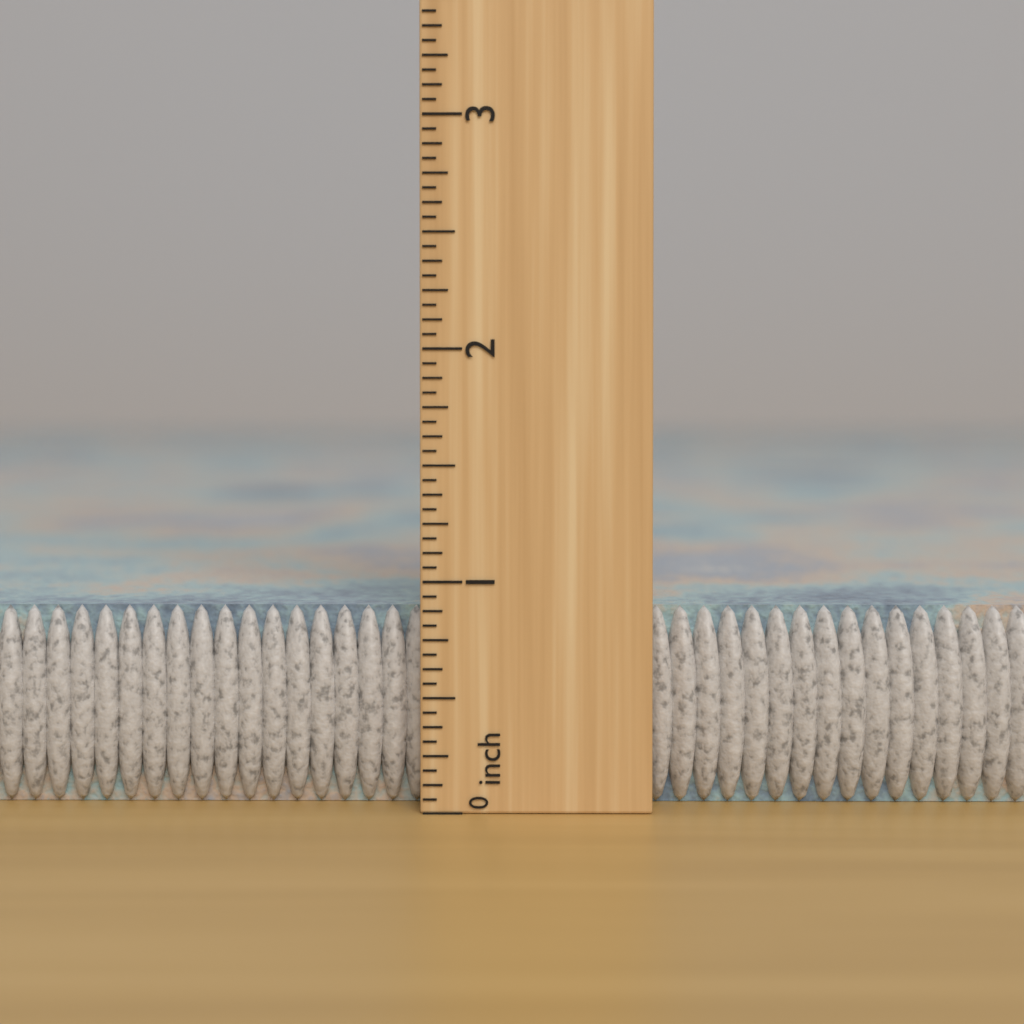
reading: 0.8750 inch
